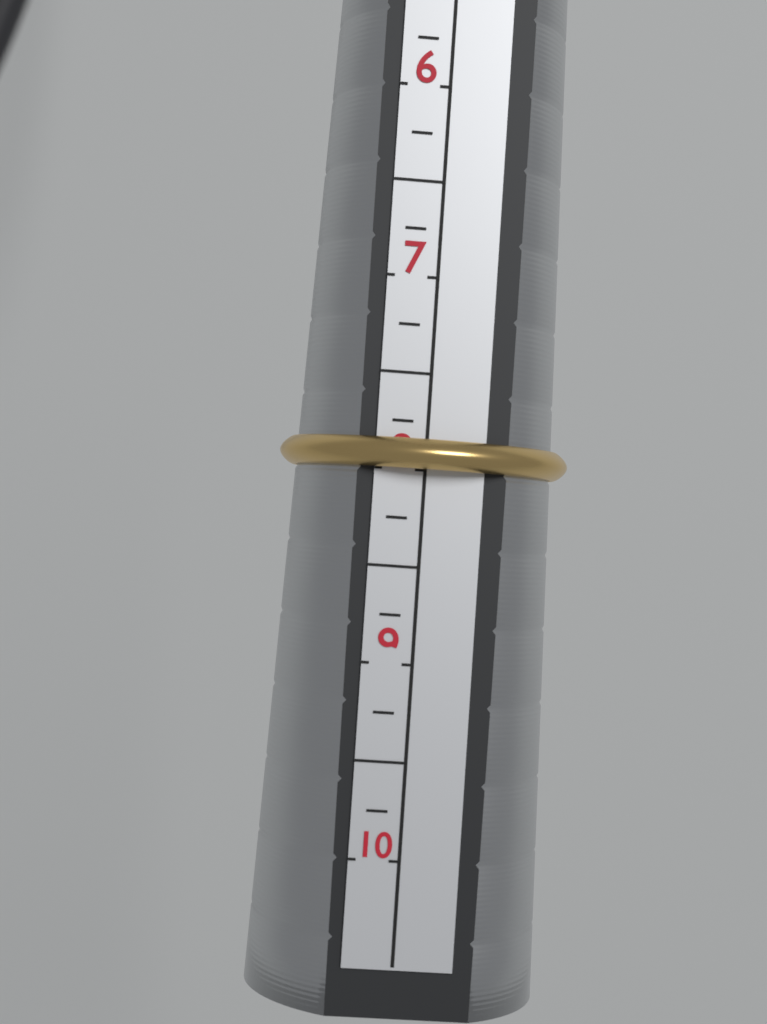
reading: 8.00 (no unit)
